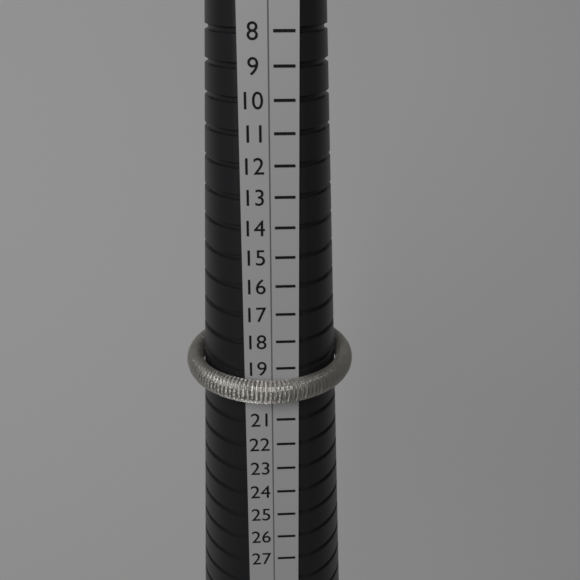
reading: 20 (no unit)
